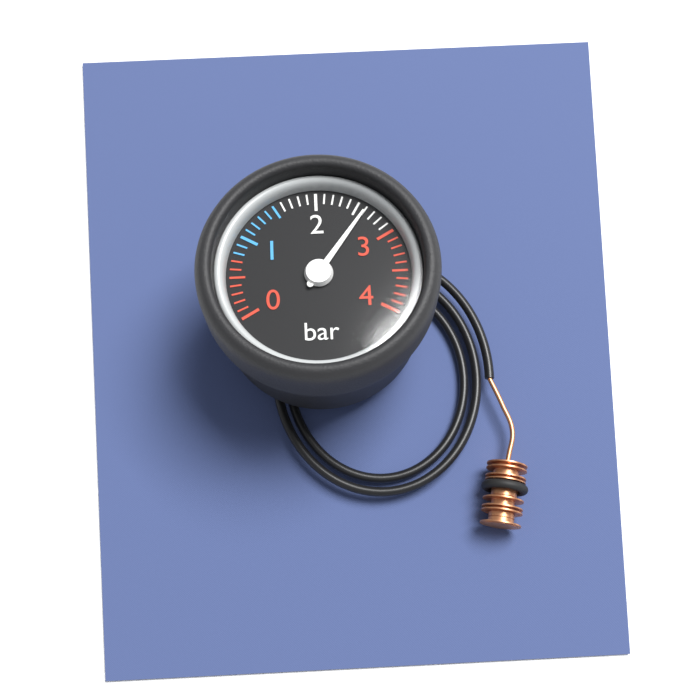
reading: 2.6 bar
